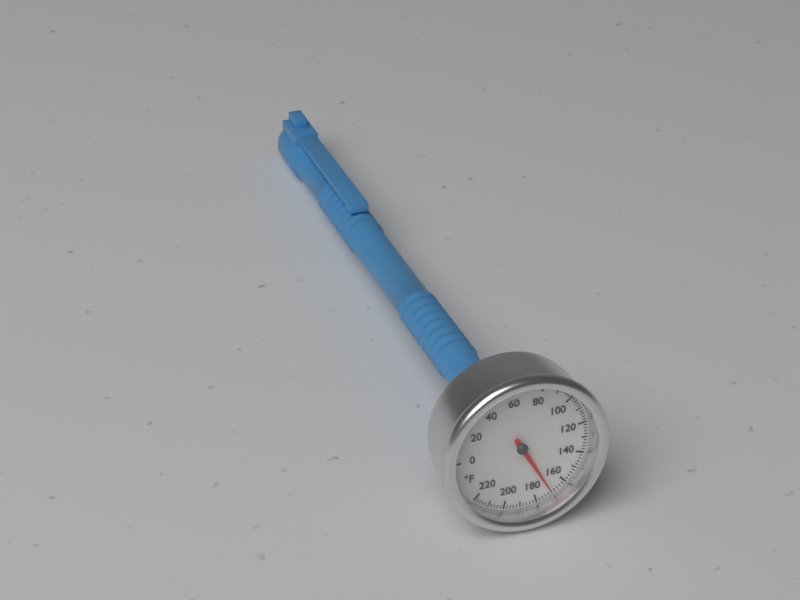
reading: 170 °F
